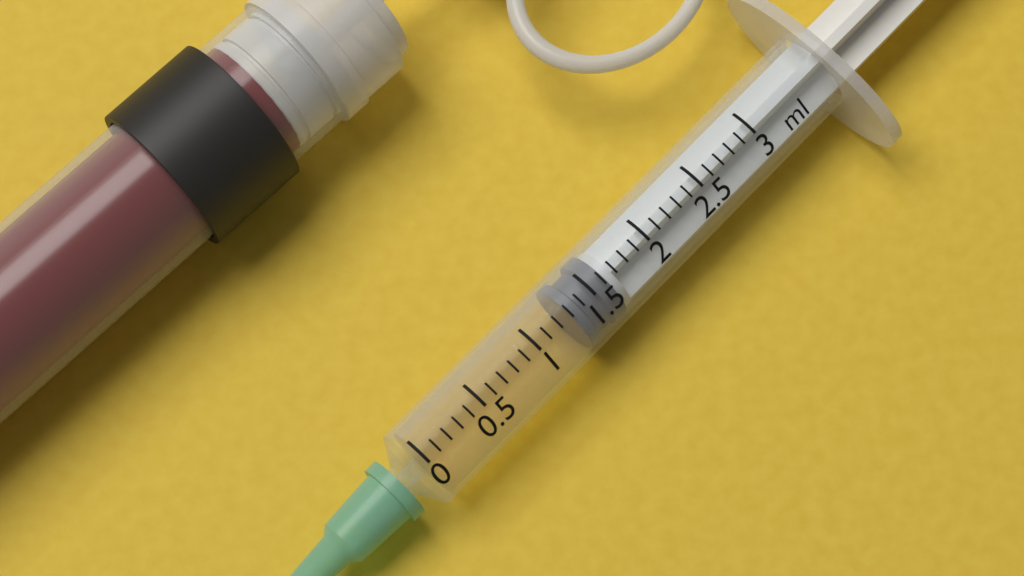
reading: 1.3 ml
